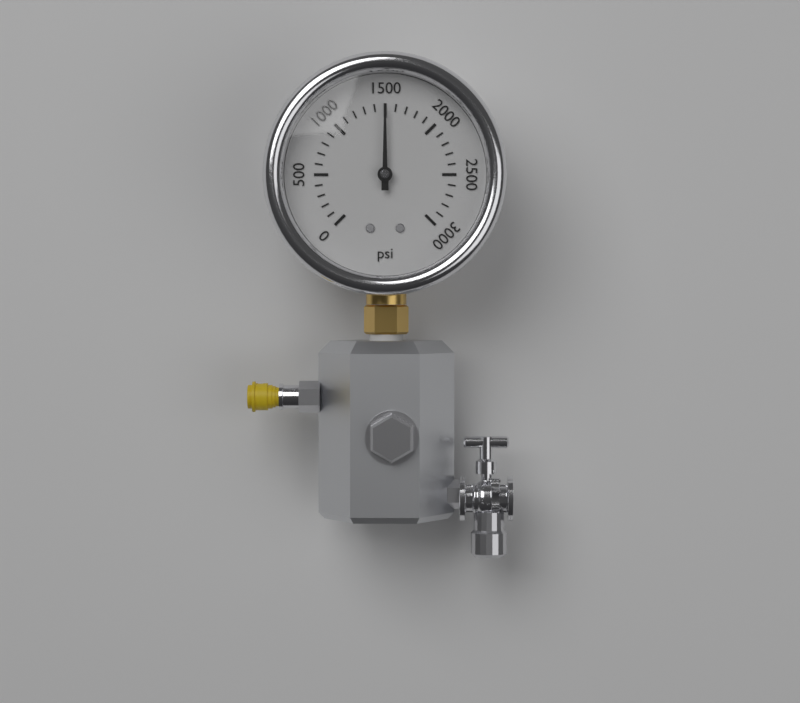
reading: 1500 psi
